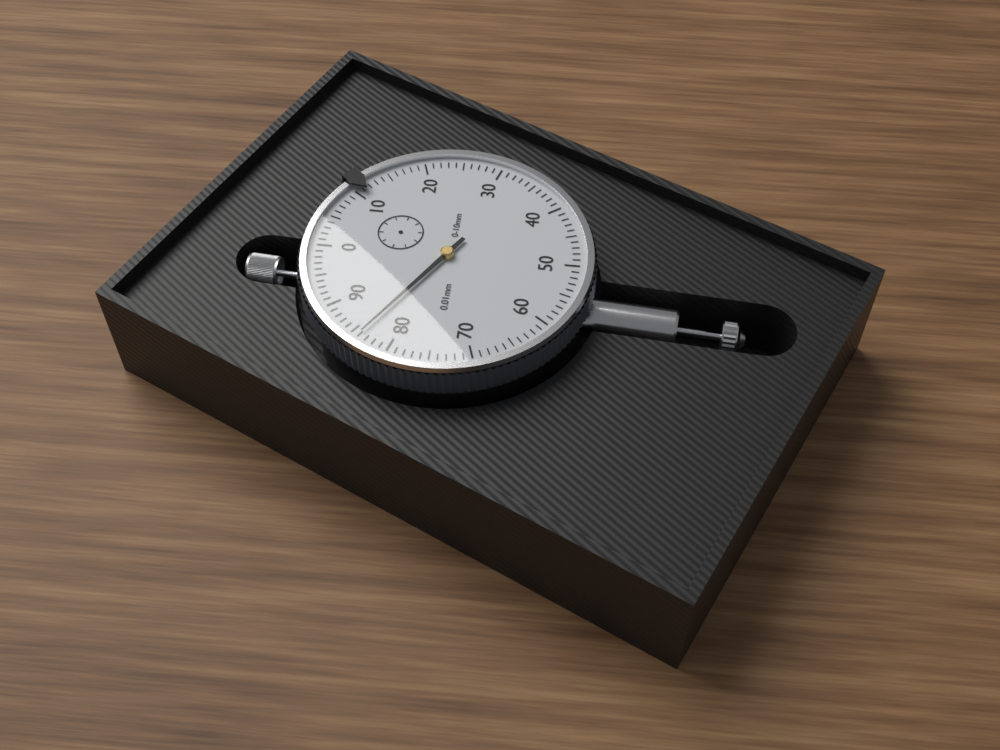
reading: 0.84 mm
